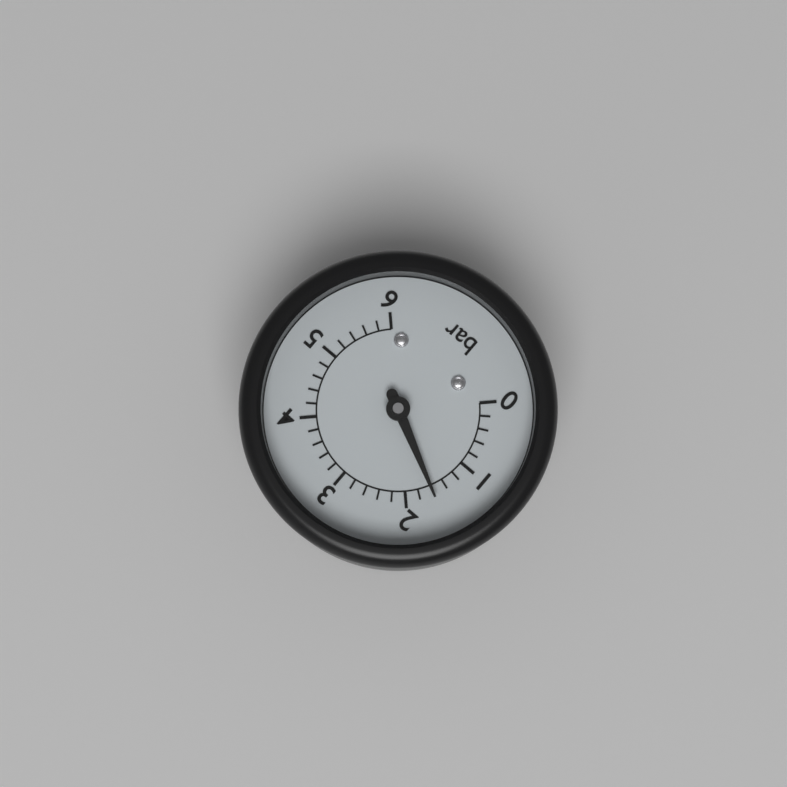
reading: 1.6 bar
